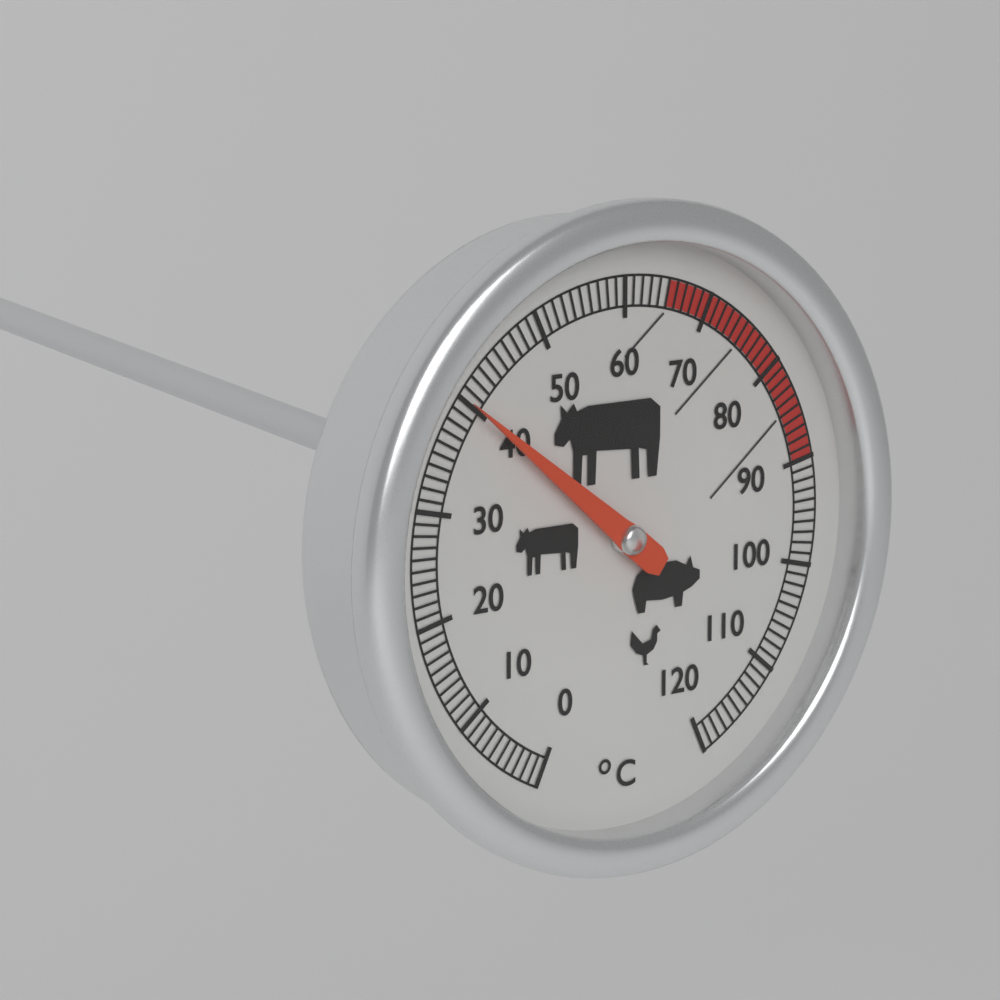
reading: 40 °C
